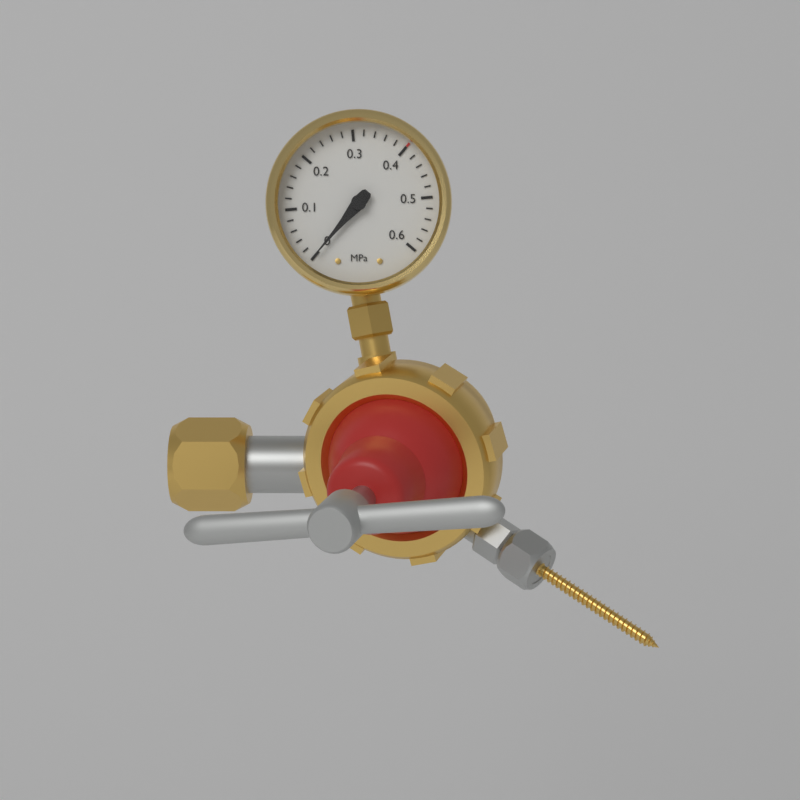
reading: 0.00 MPa
